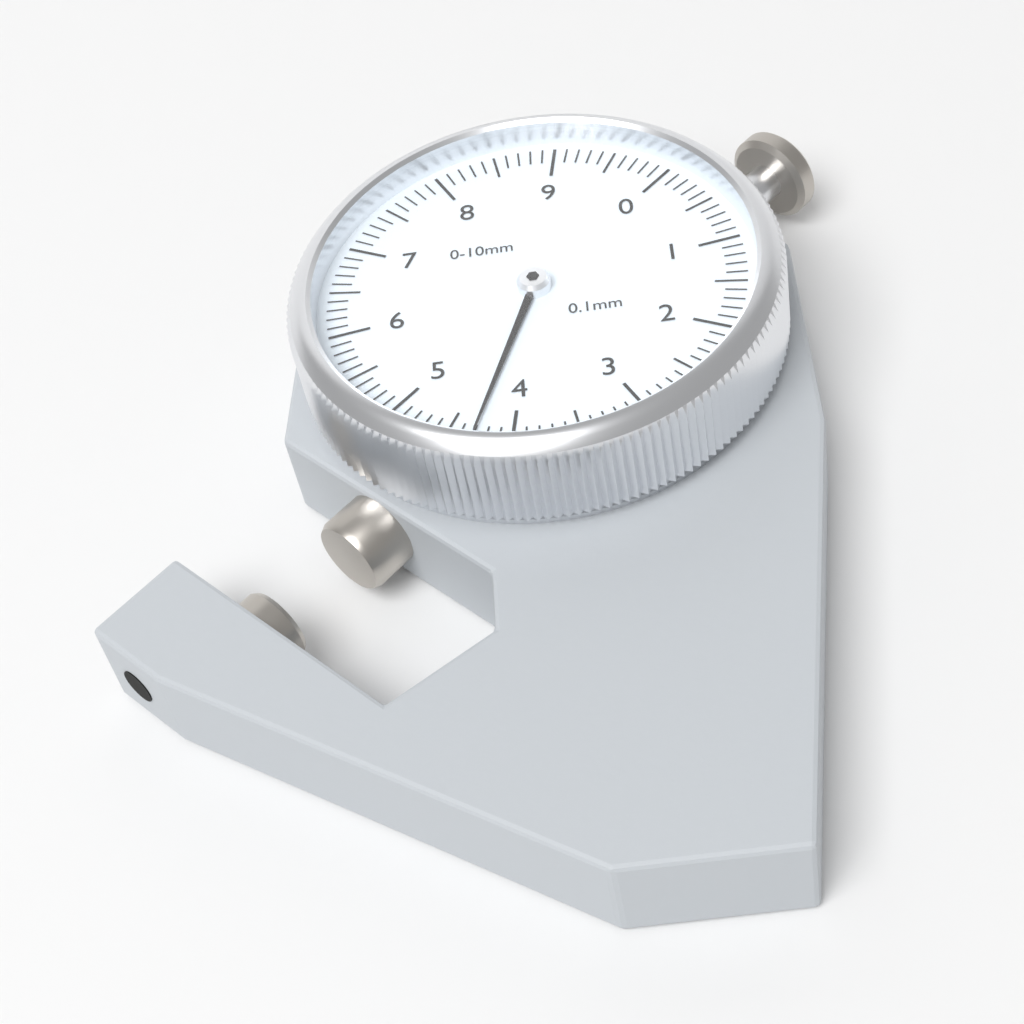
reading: 4.3 mm
